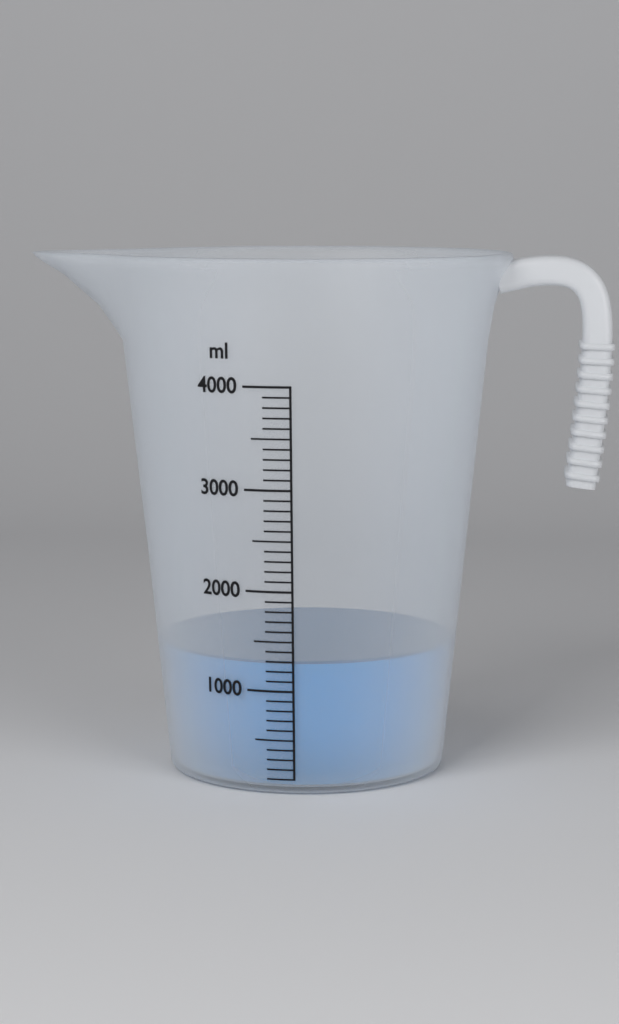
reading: 1300 ml
